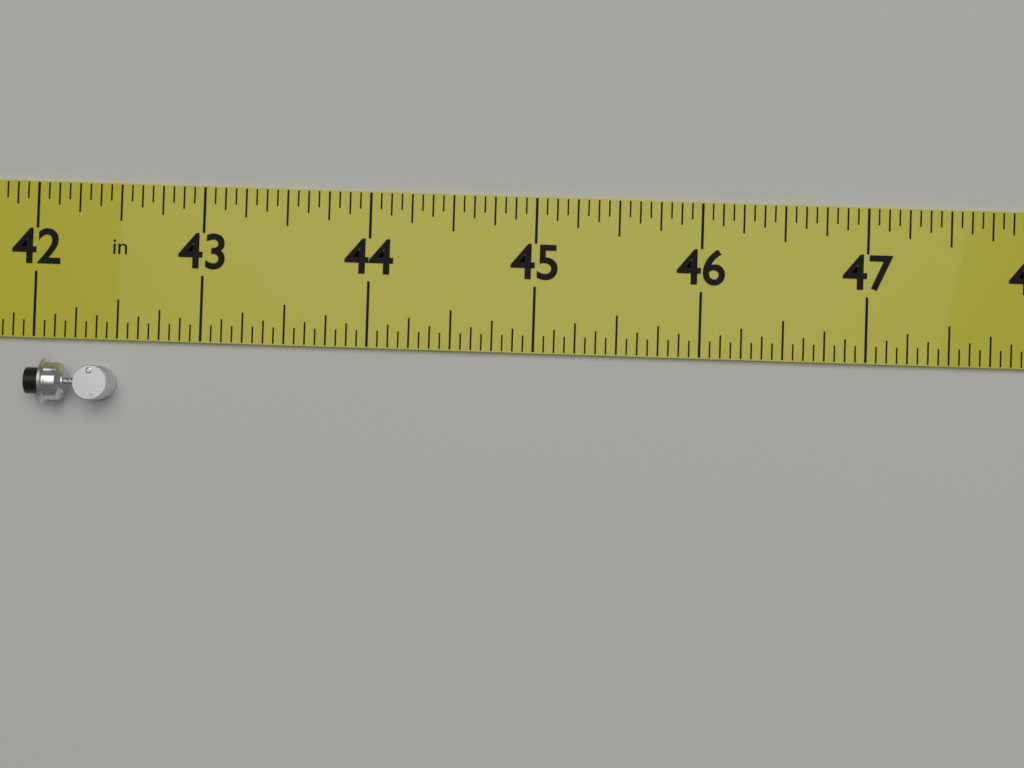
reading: 42.5000 in
